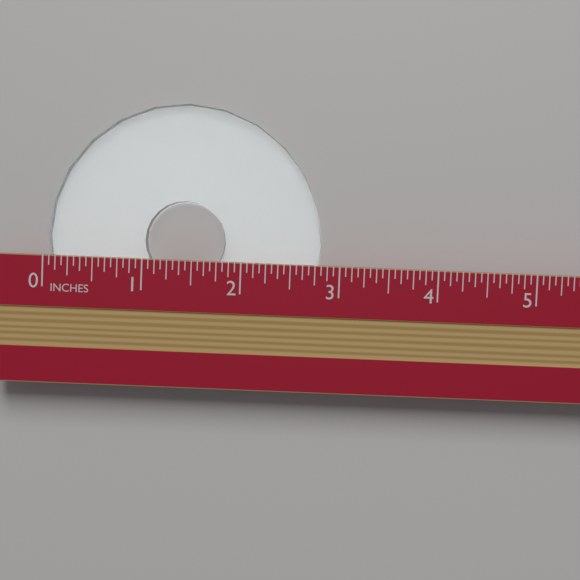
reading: 2.8125 in
